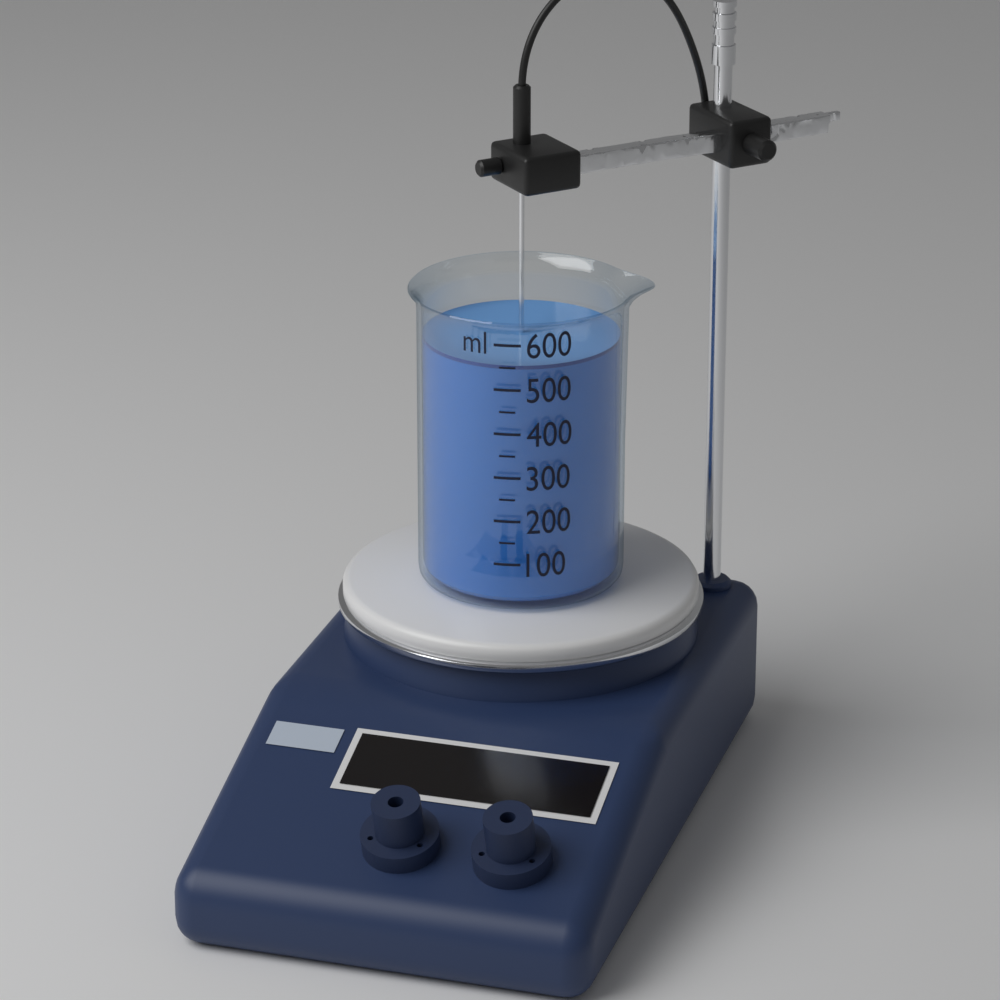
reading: 550 ml
